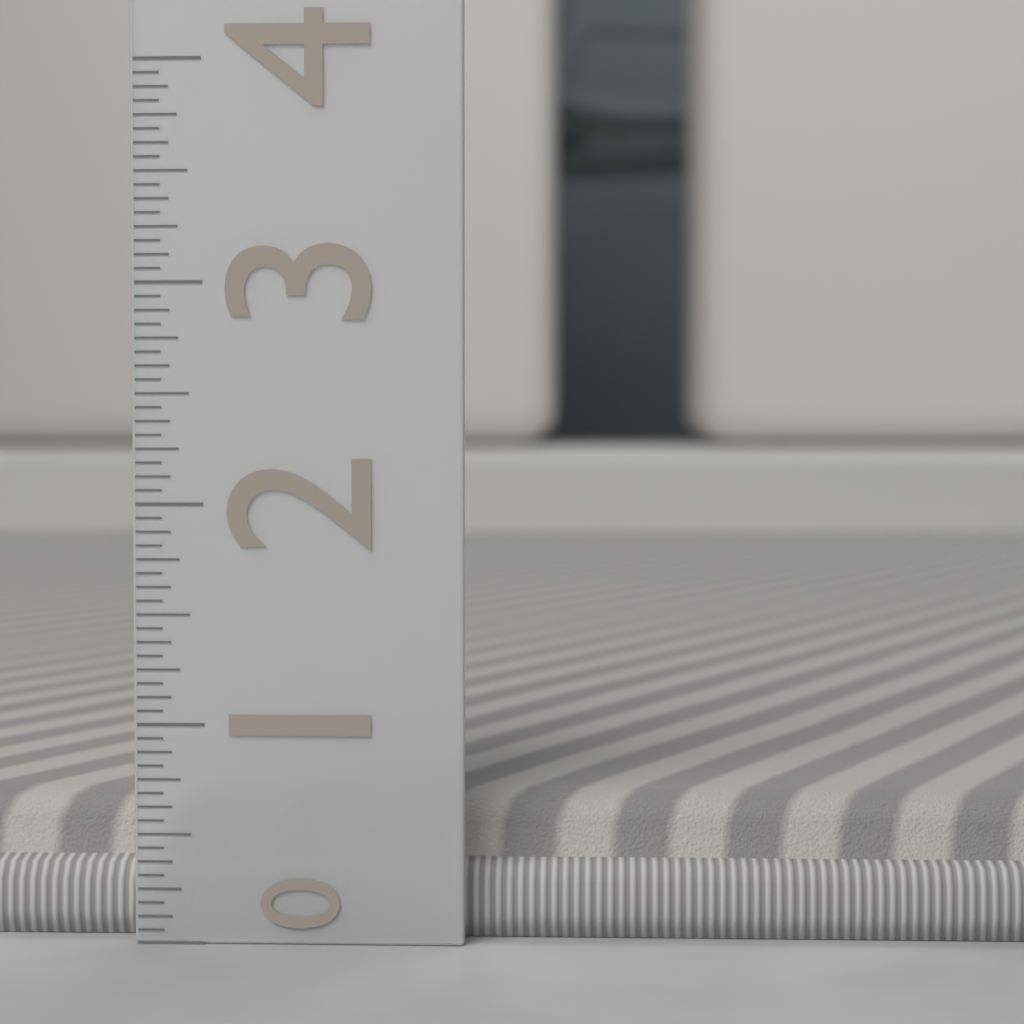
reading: 0.6250 (no unit)
